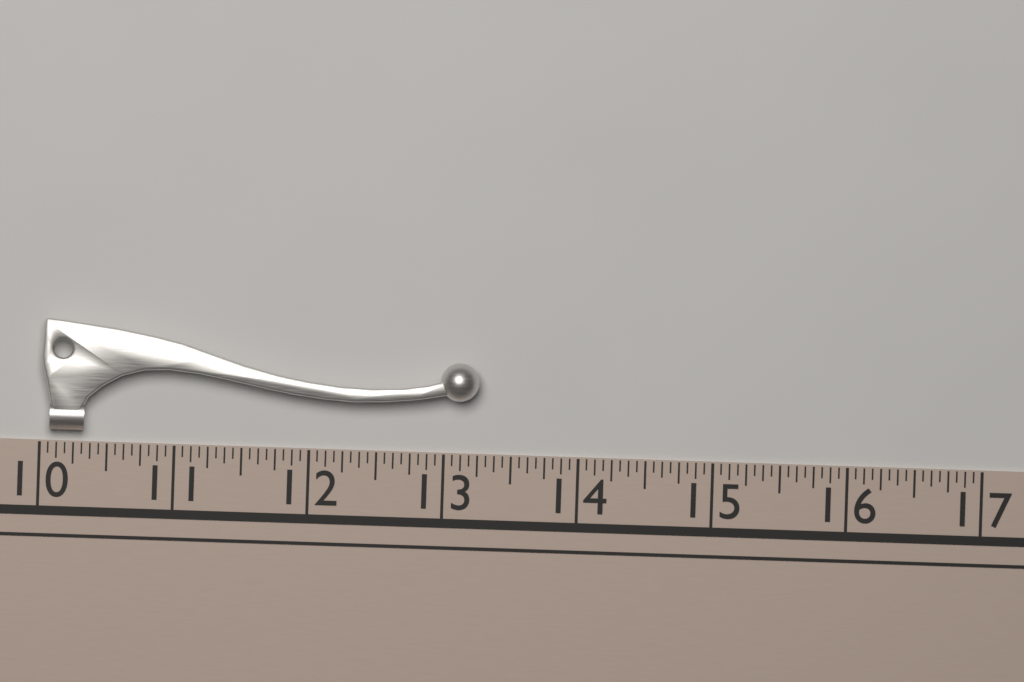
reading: 13.2500 (no unit)
